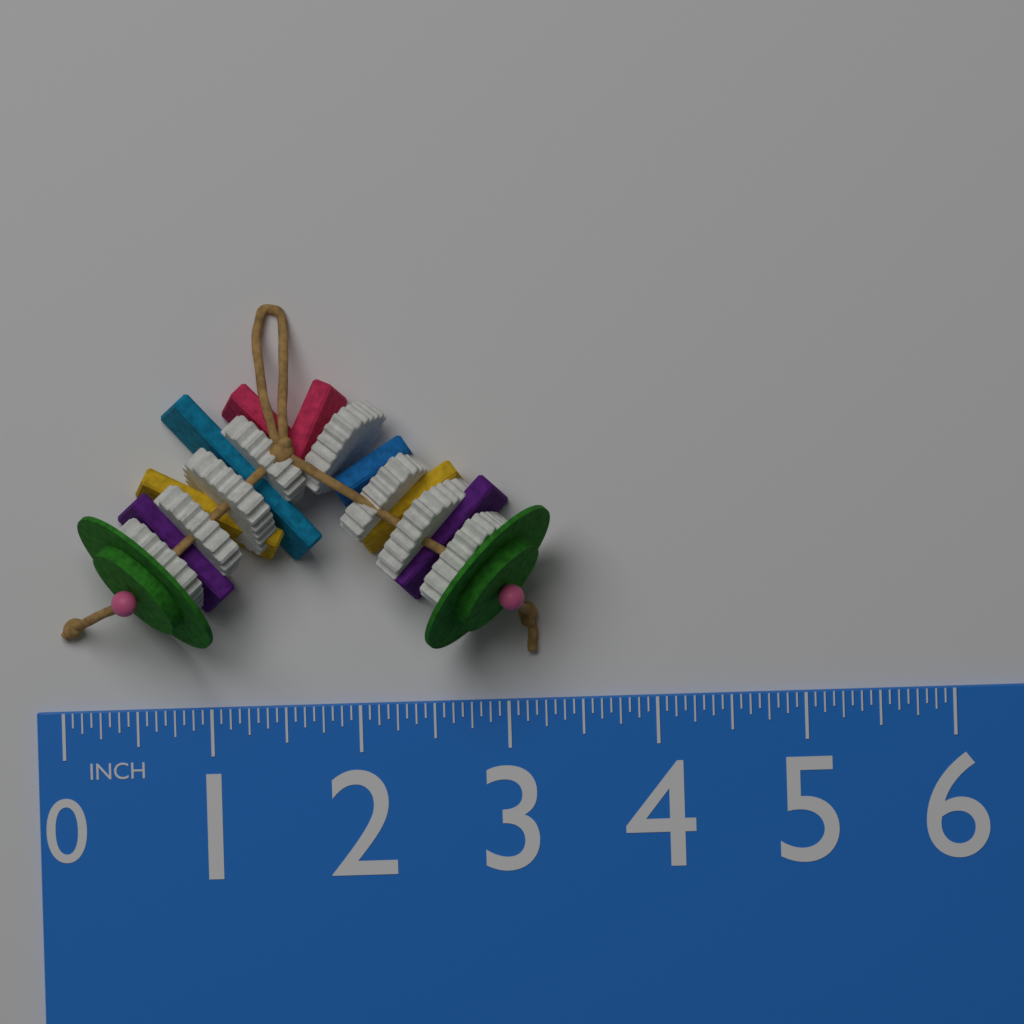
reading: 3.3125 in
